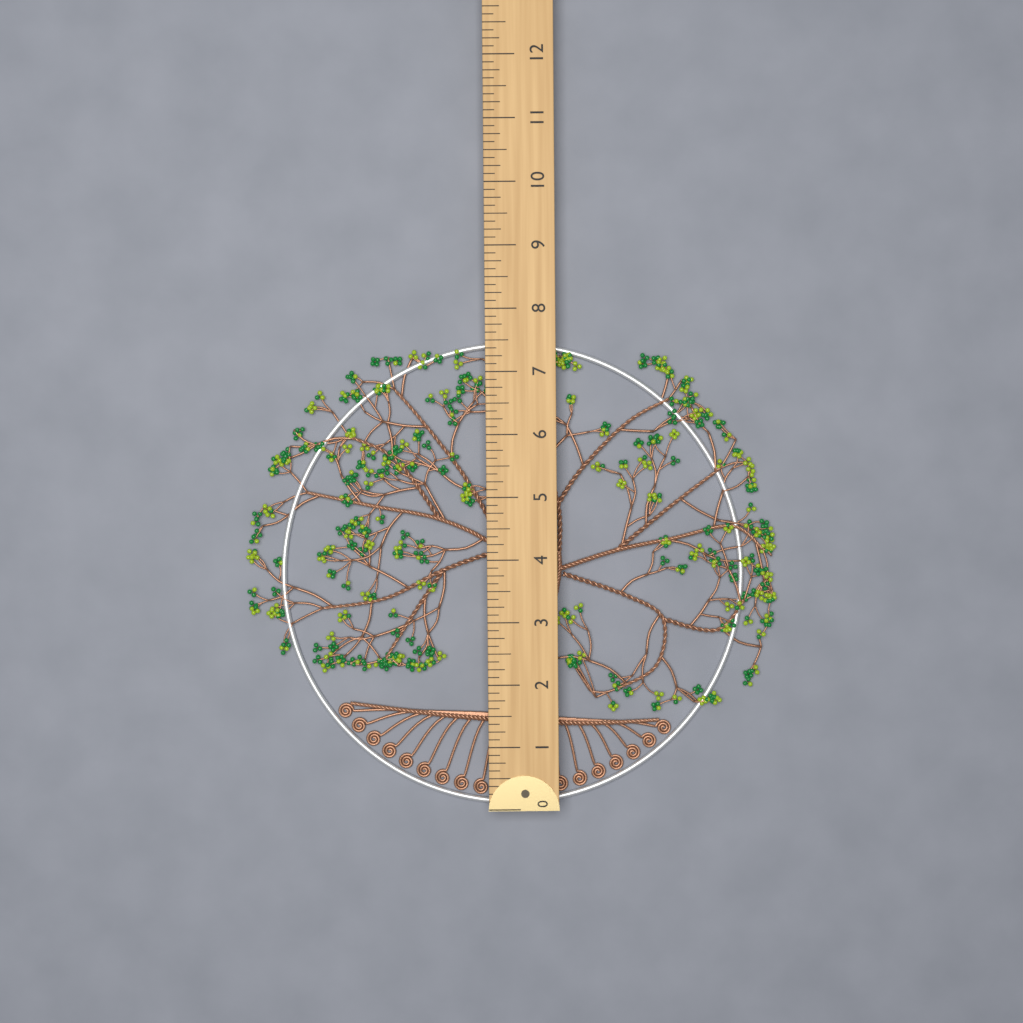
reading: 7.500 (no unit)
